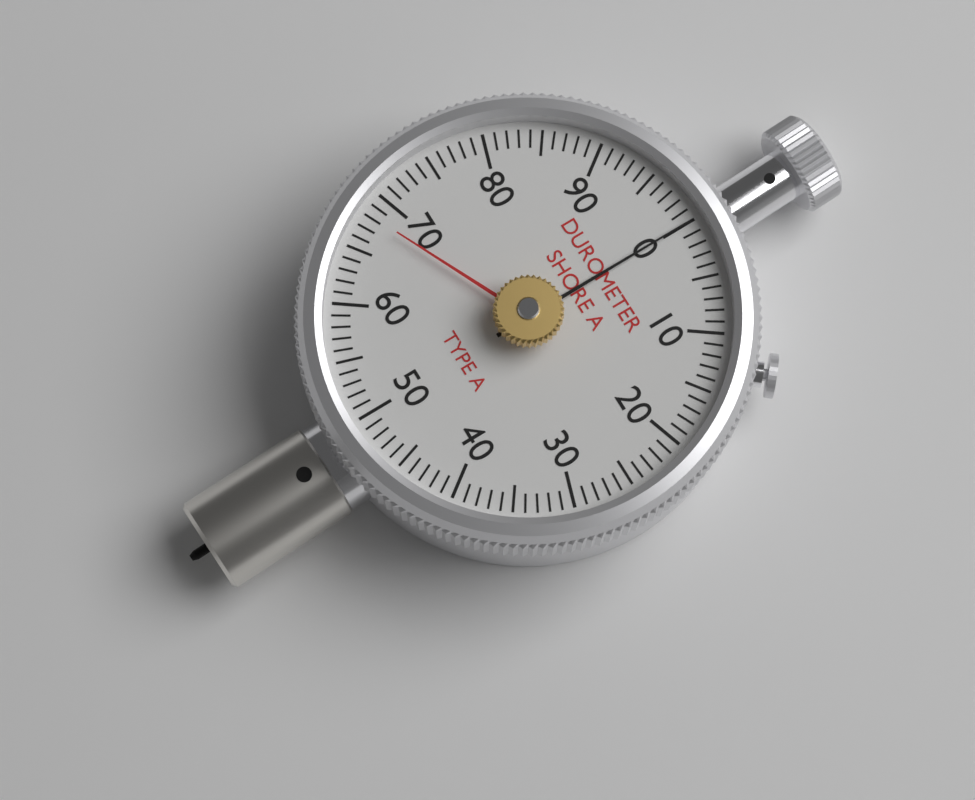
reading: 0 Shore A
